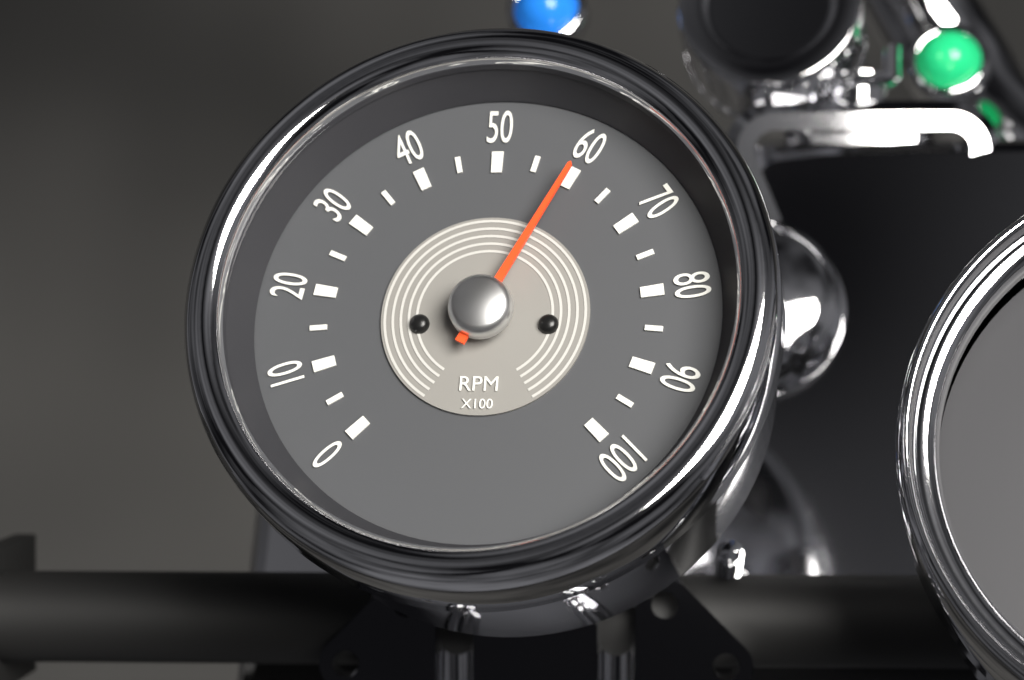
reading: 6000 RPM
